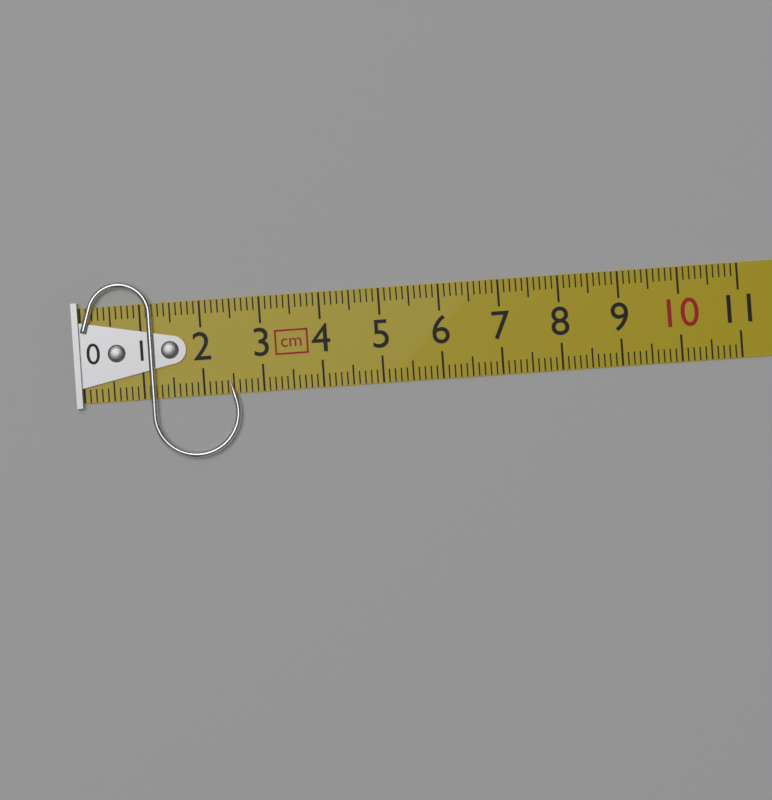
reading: 2.6 cm
